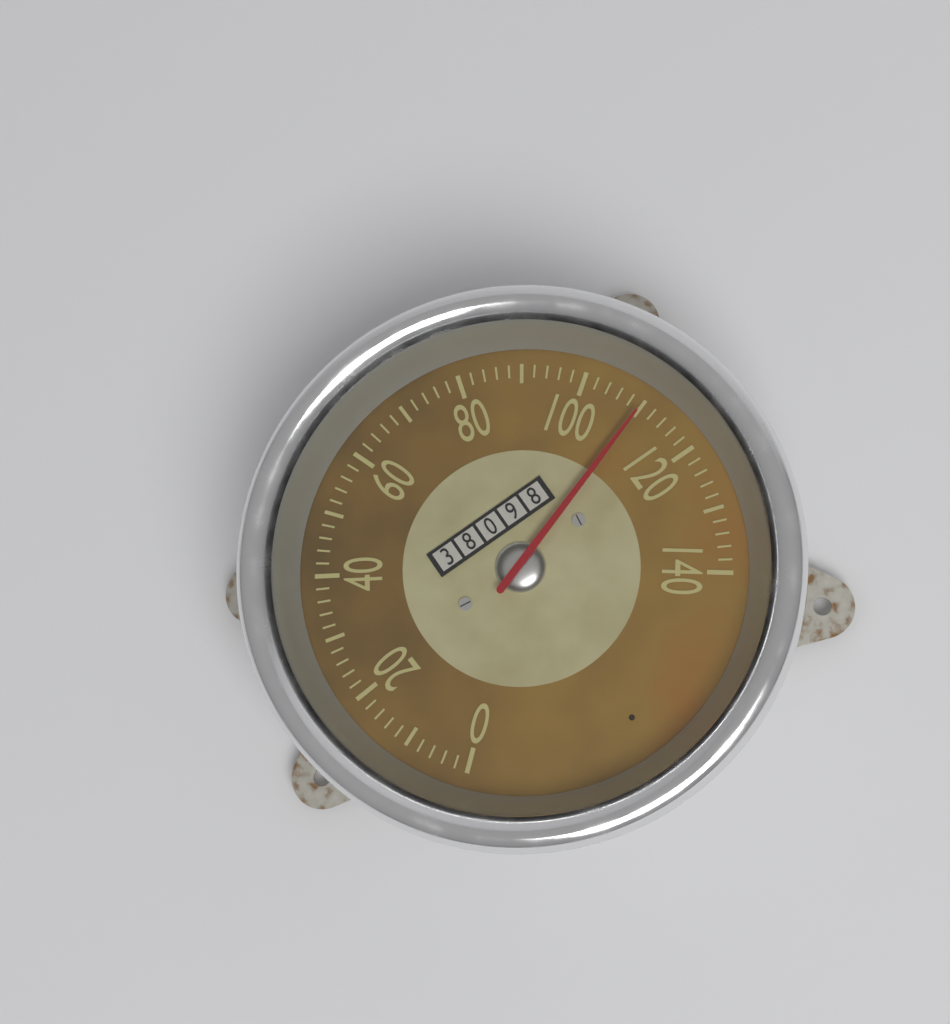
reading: 110 (no unit)
